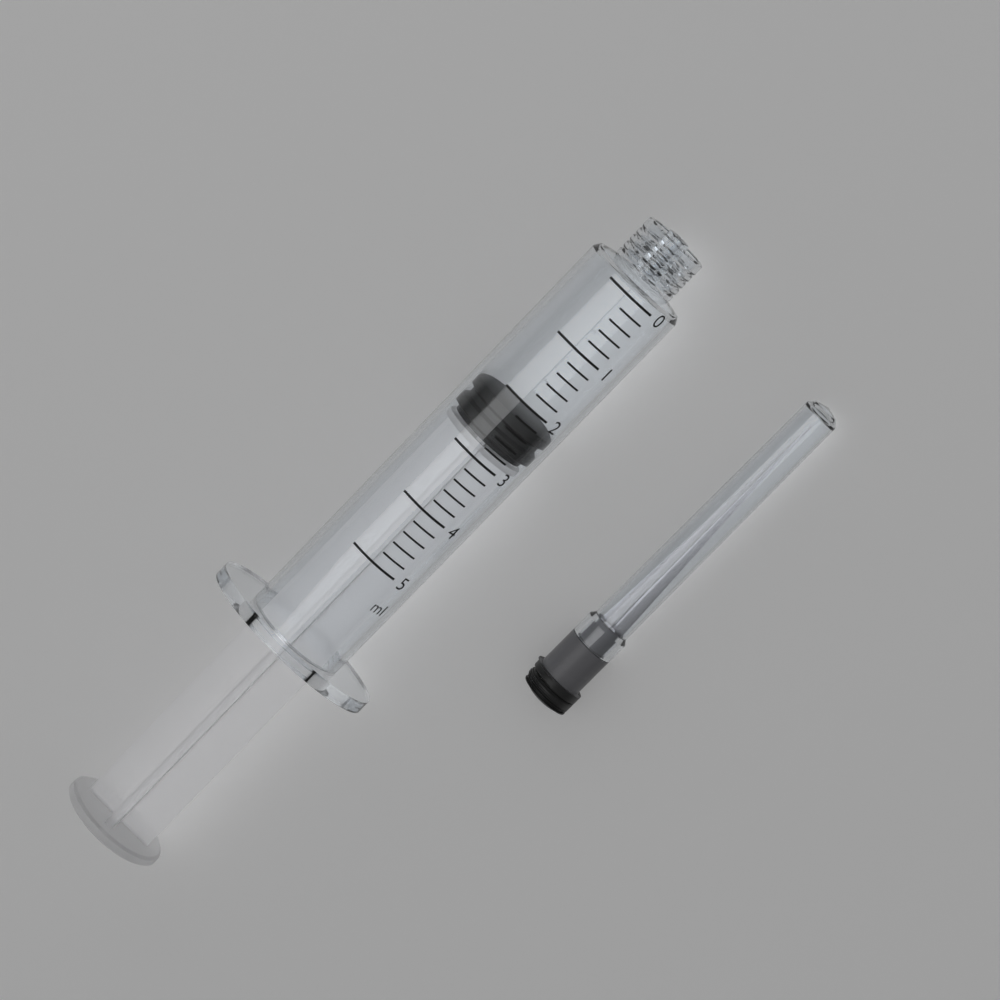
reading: 2.2 ml
